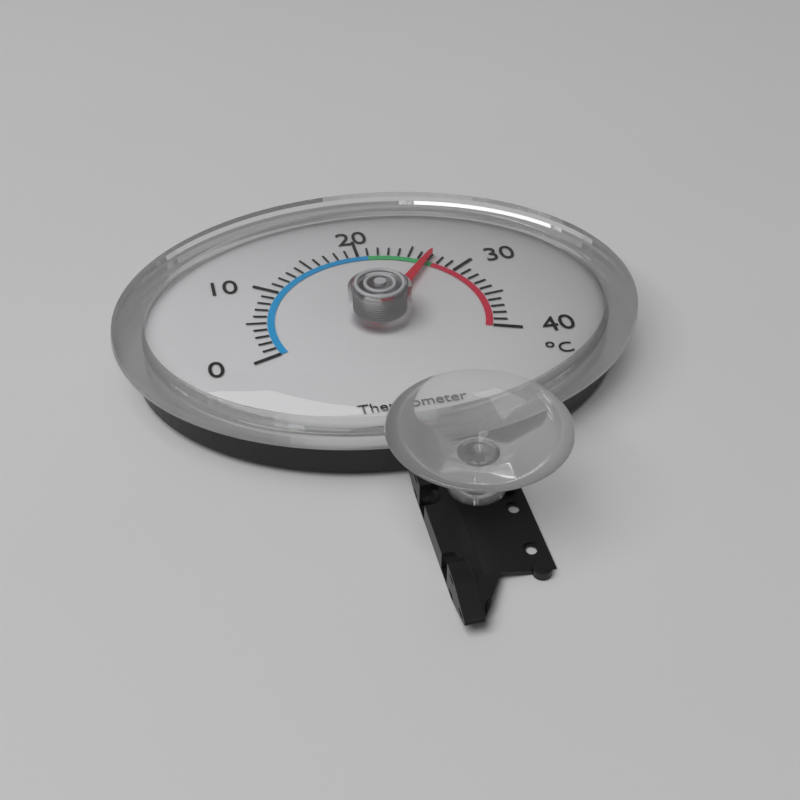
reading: 27 °C
